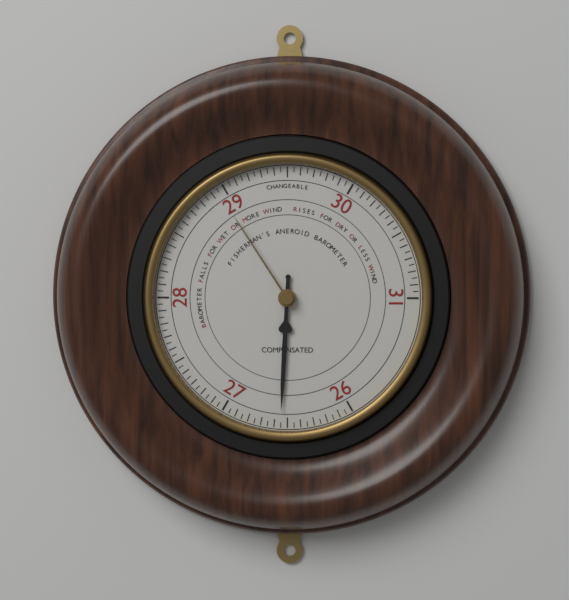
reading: 26.55 (no unit)
